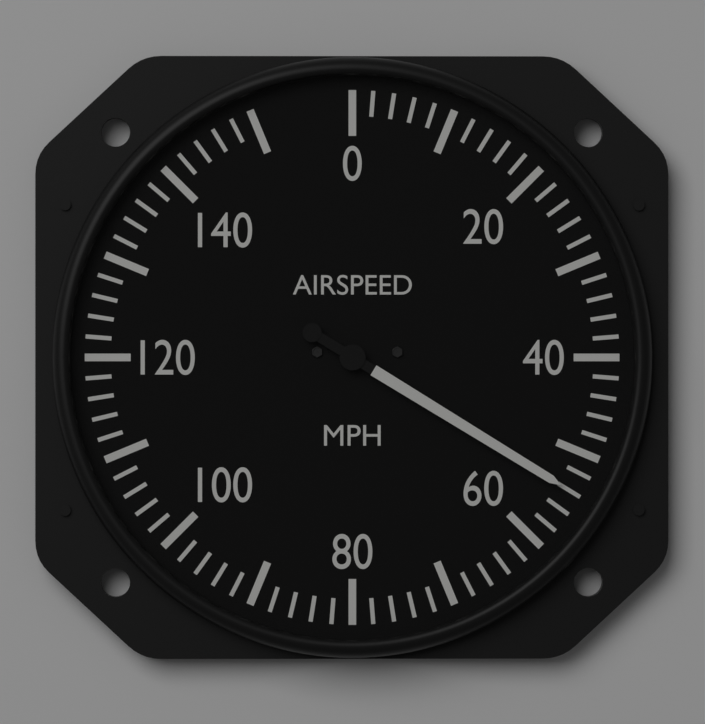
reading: 54 mph
